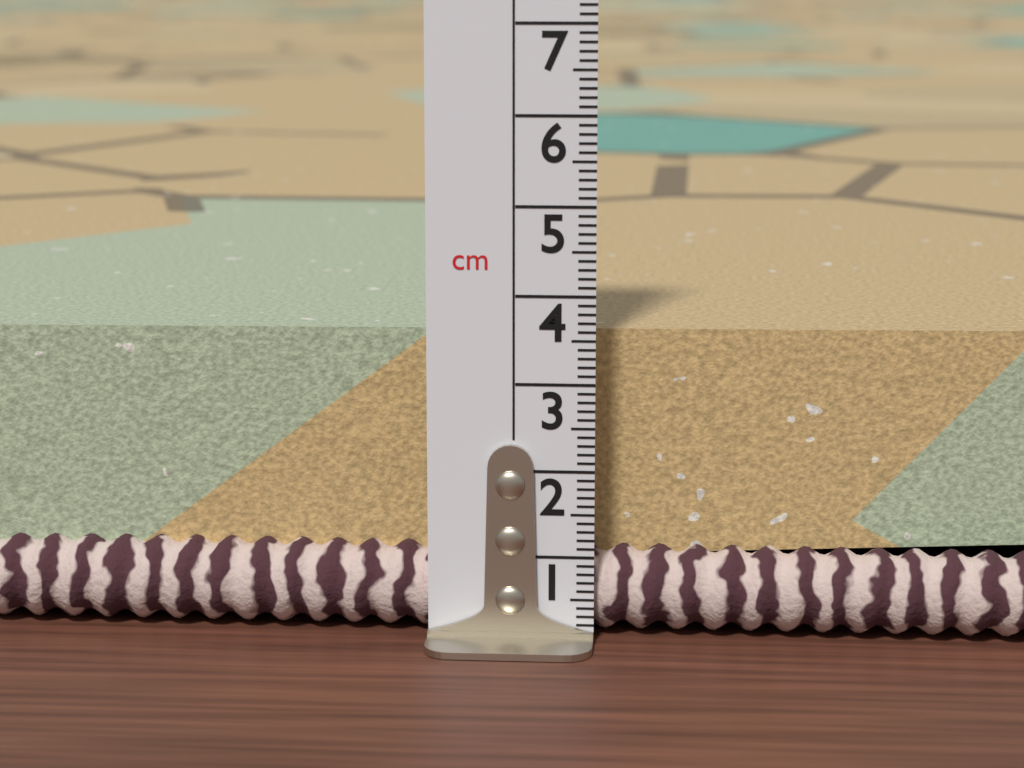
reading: 3.5 cm
